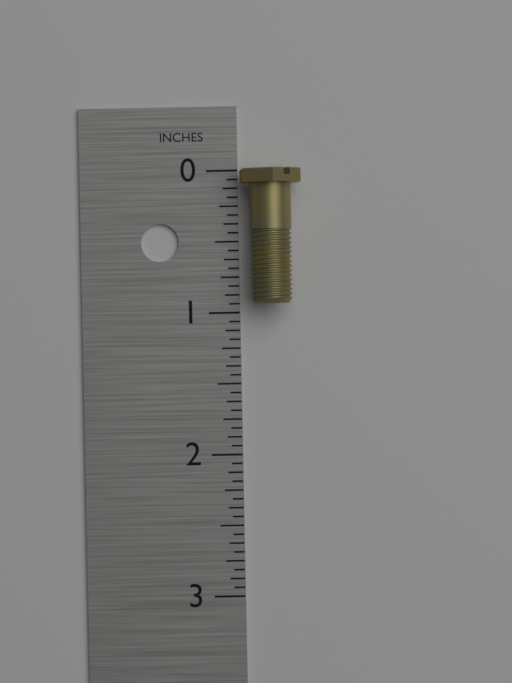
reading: 0.9375 in
